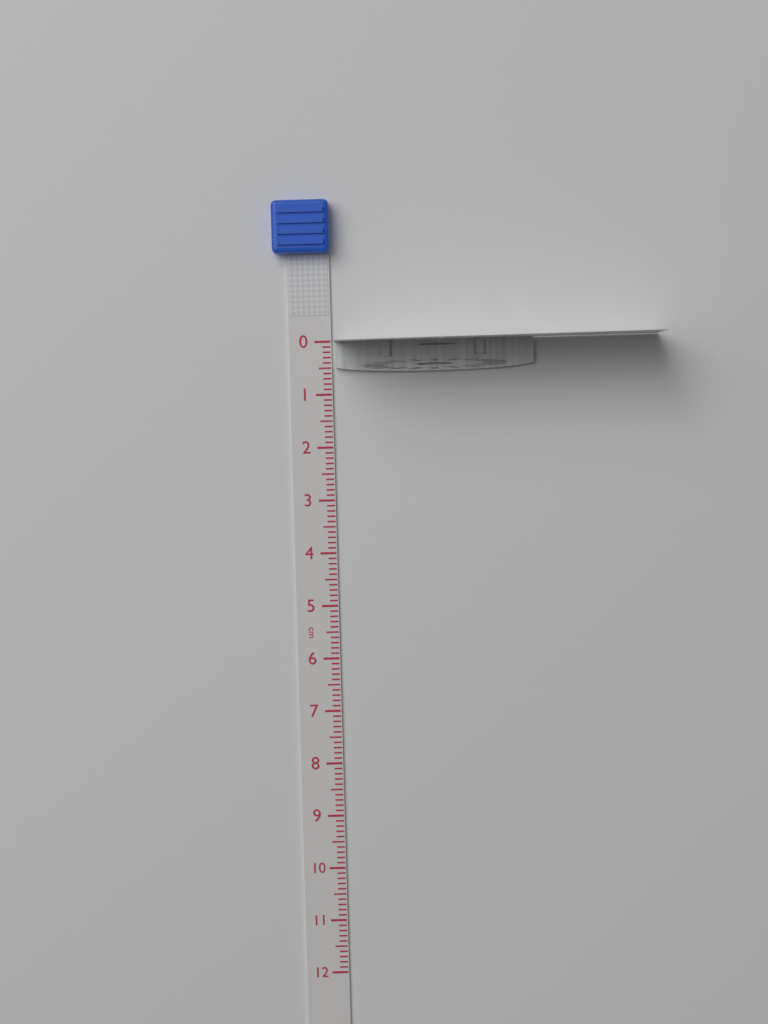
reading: 0.6 cm
